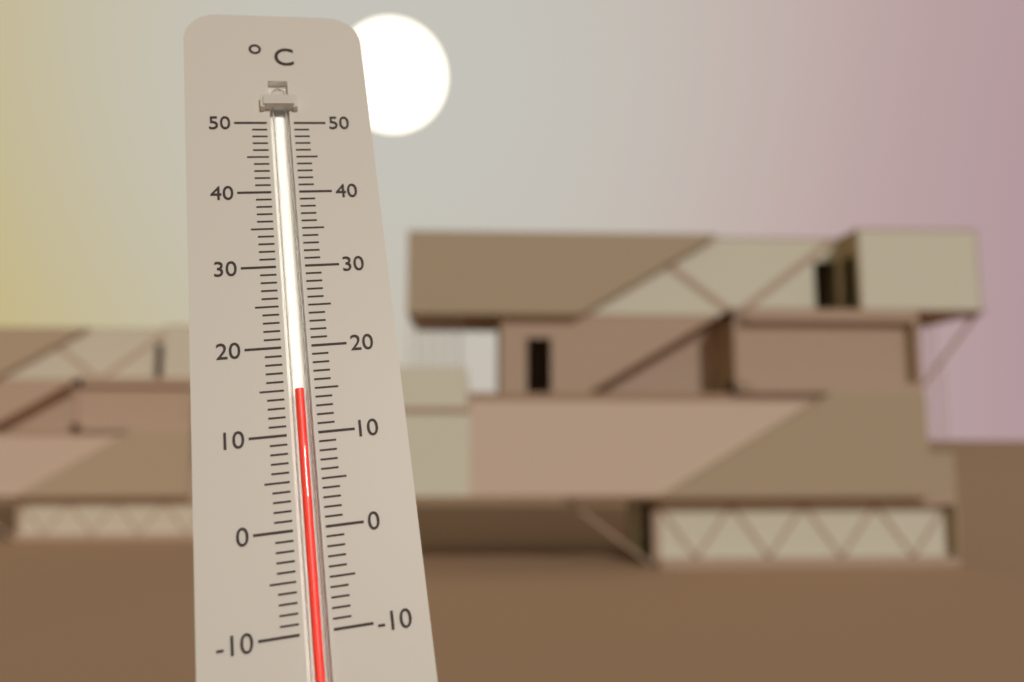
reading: 15 °C
